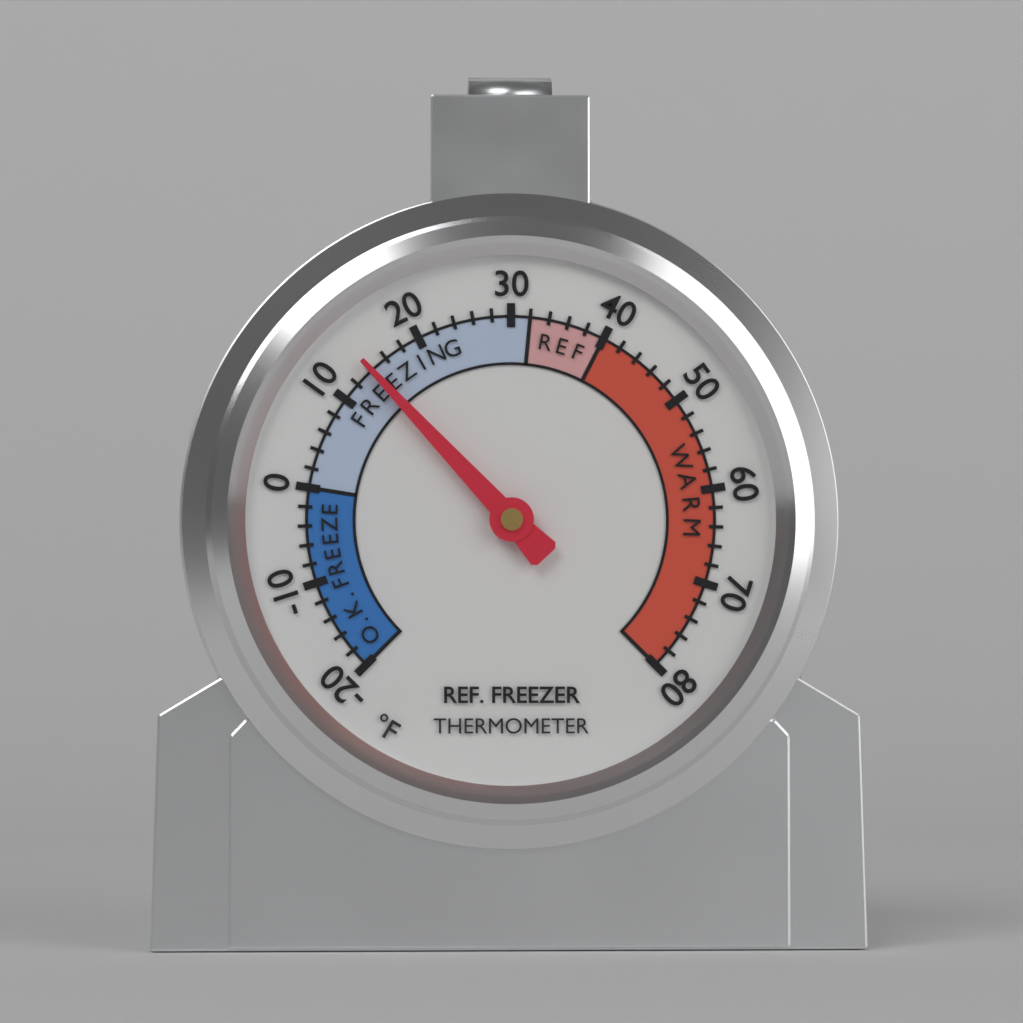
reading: 14 °F
